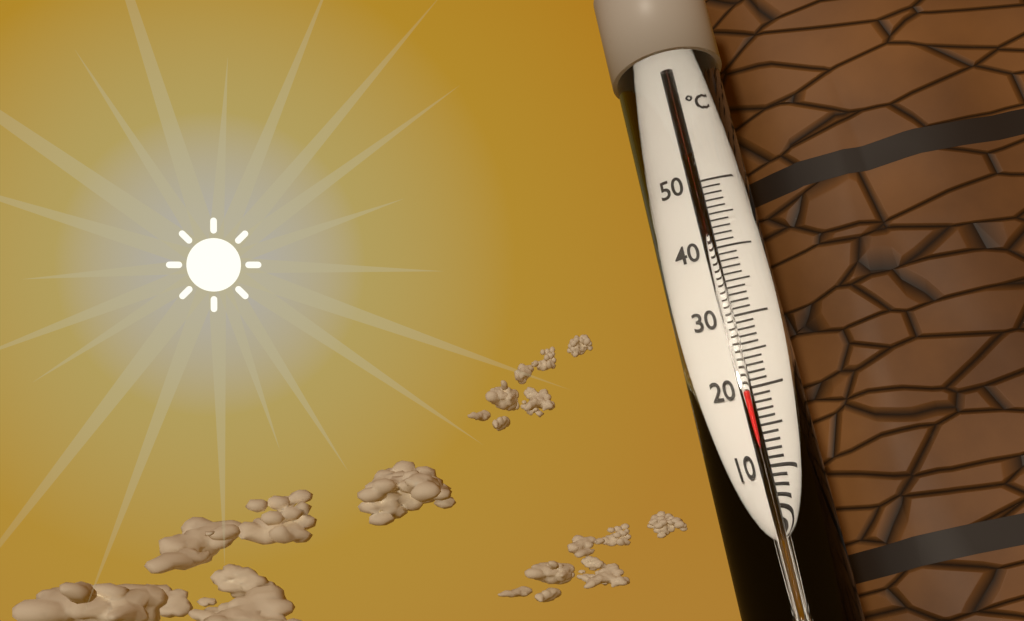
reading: 19 °C
